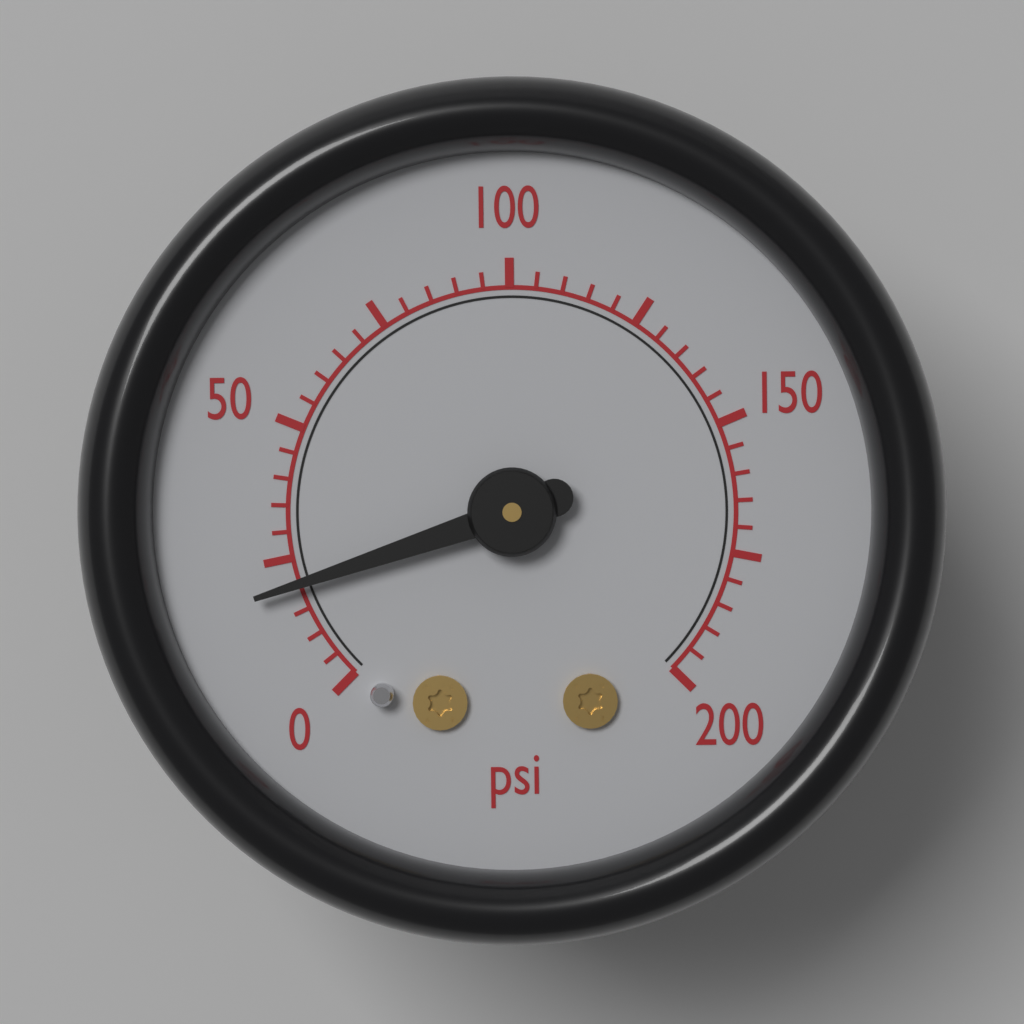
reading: 20 psi
